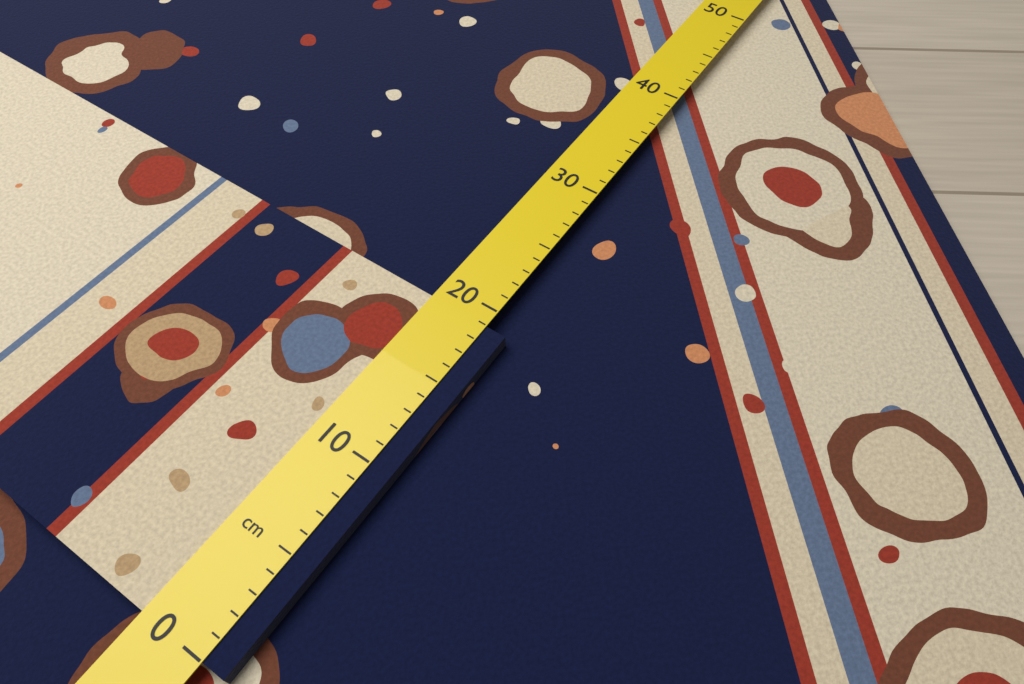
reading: 19 cm
